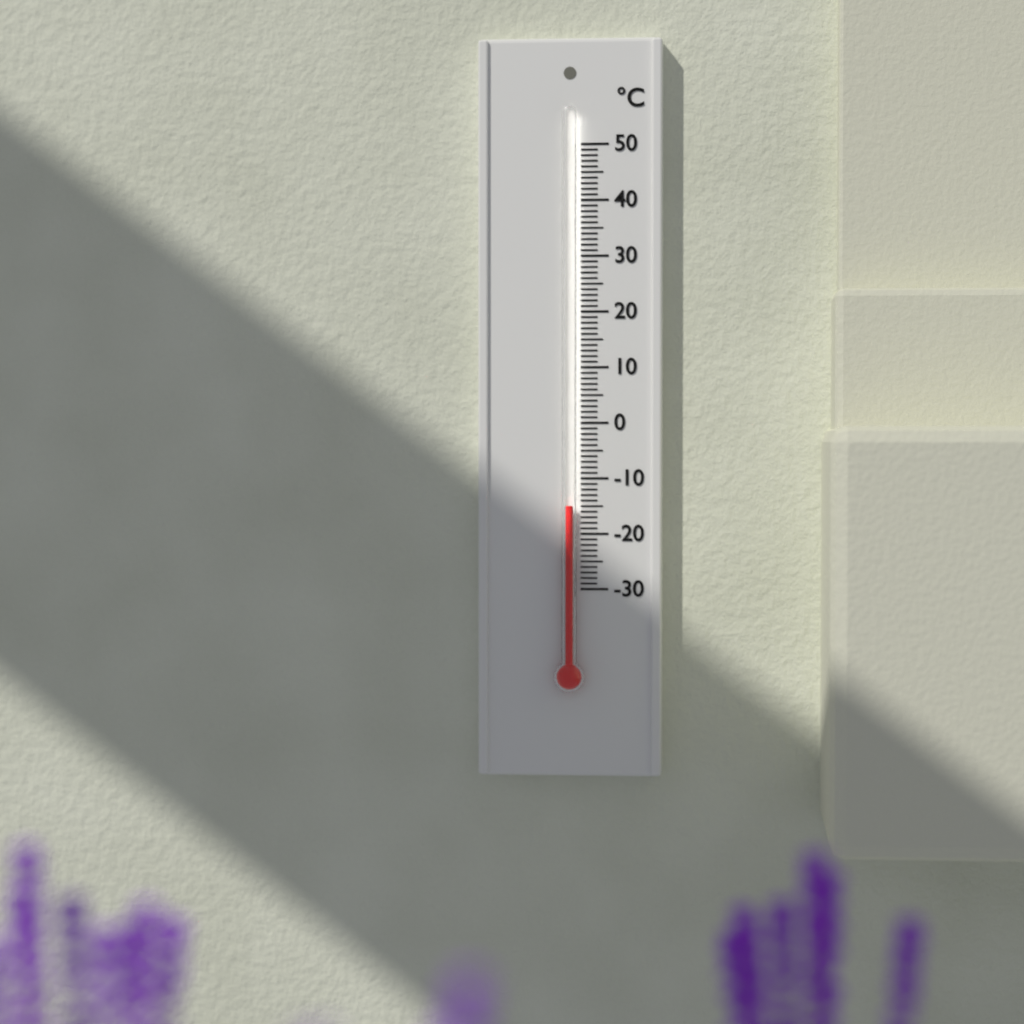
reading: -15 °C
